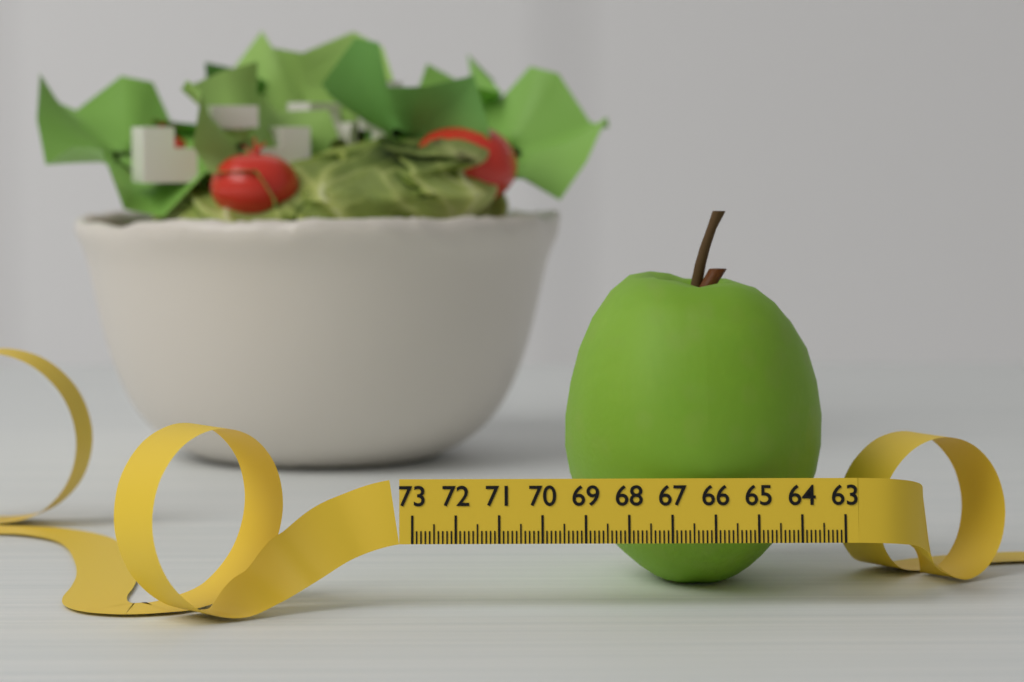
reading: 69.3 (no unit)
